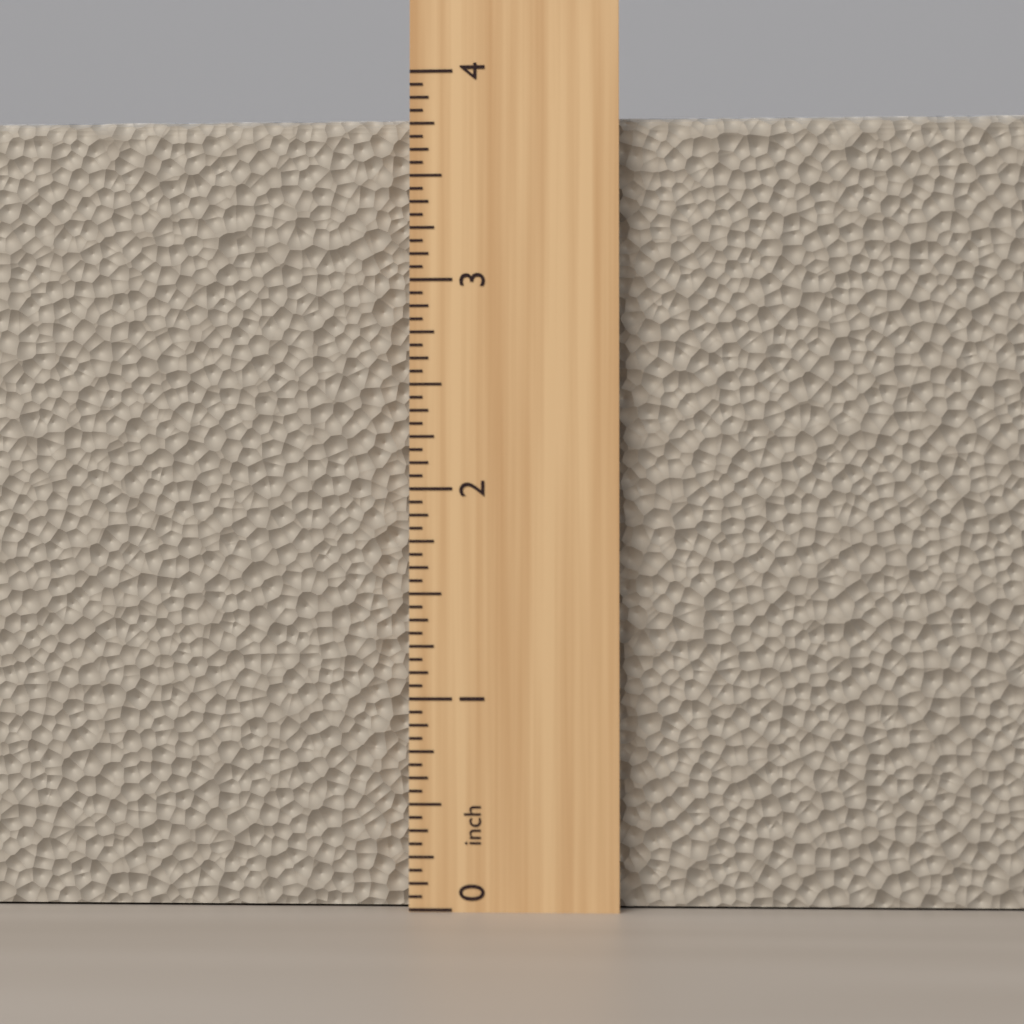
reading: 3.8125 inch
